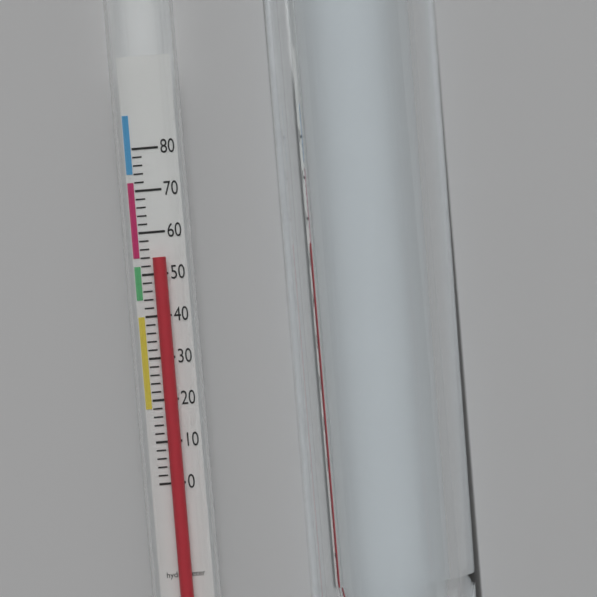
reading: 54 (no unit)
